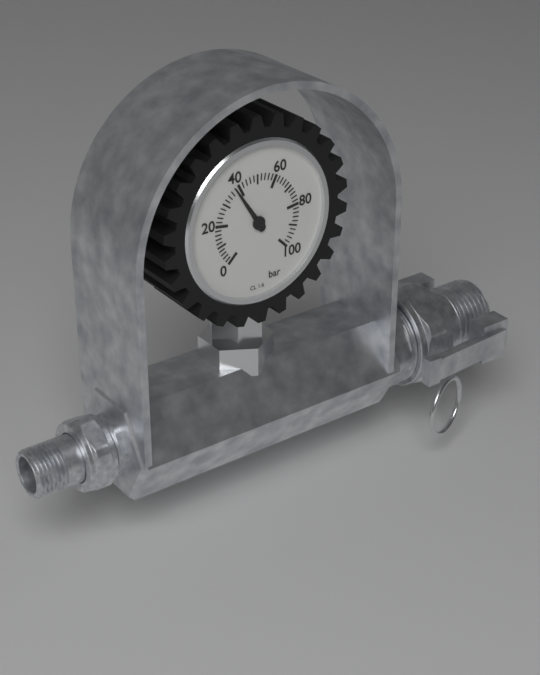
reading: 38 bar
